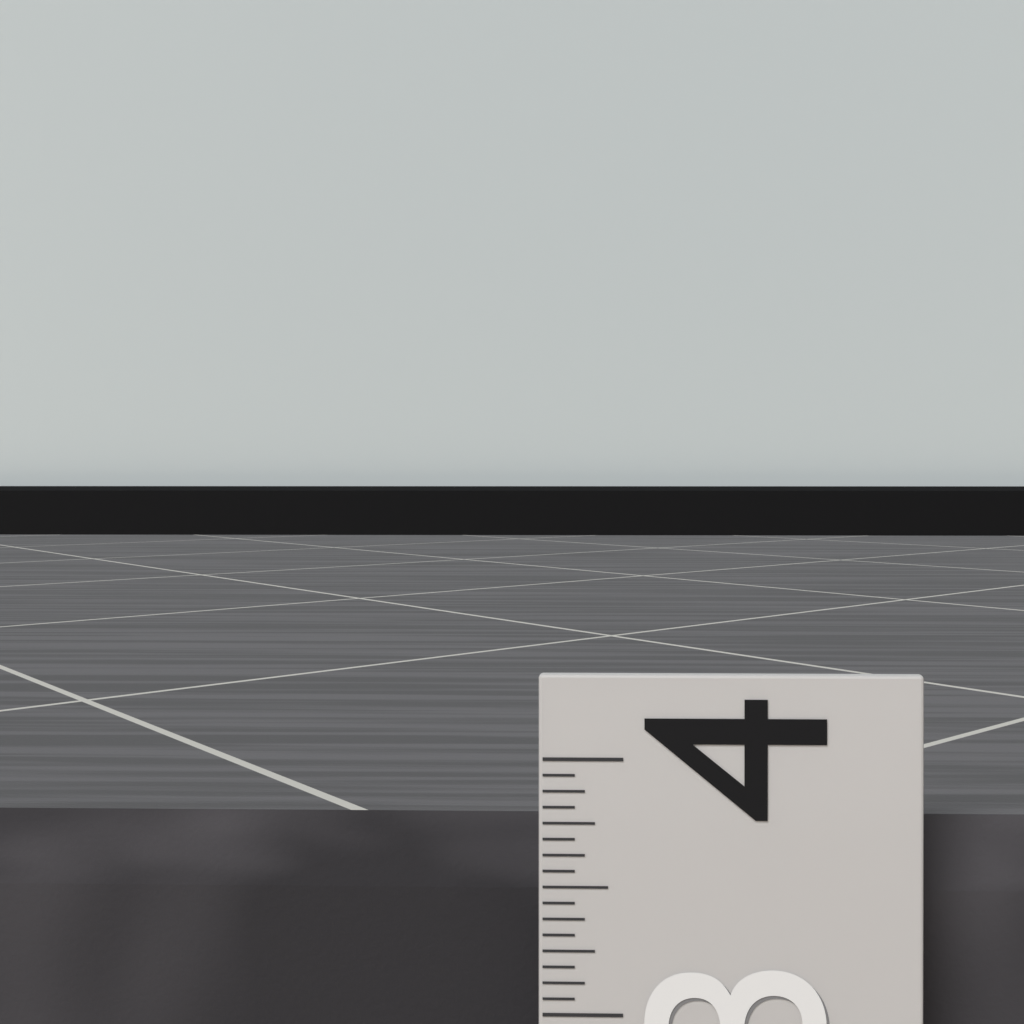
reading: 3.7500 (no unit)
